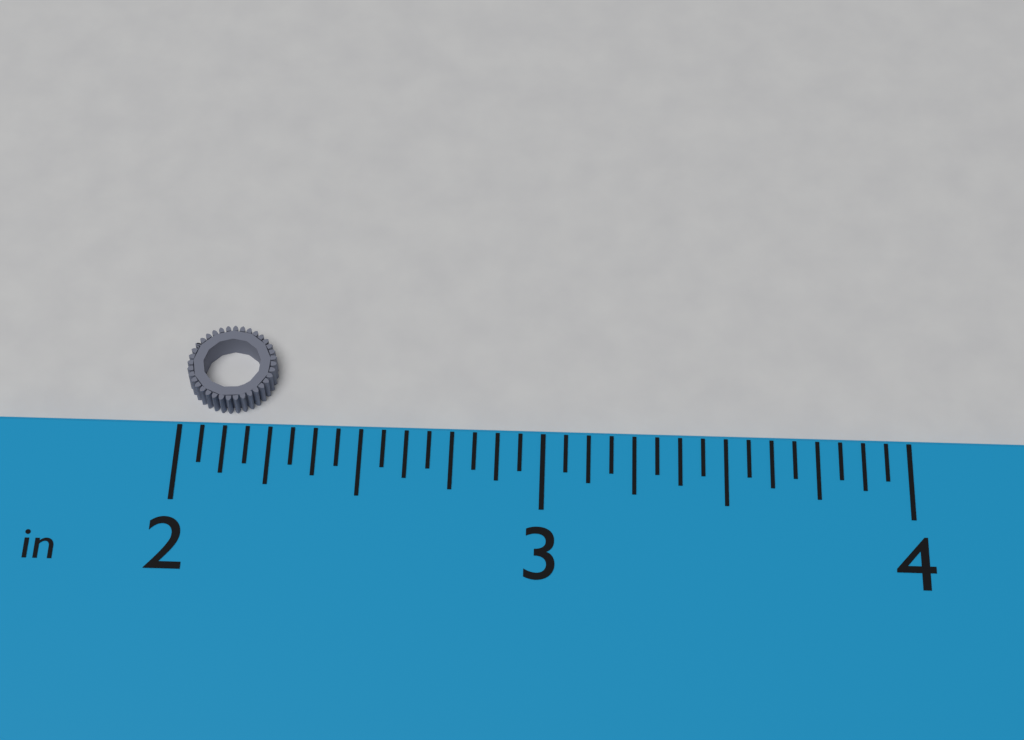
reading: 2.2500 in
